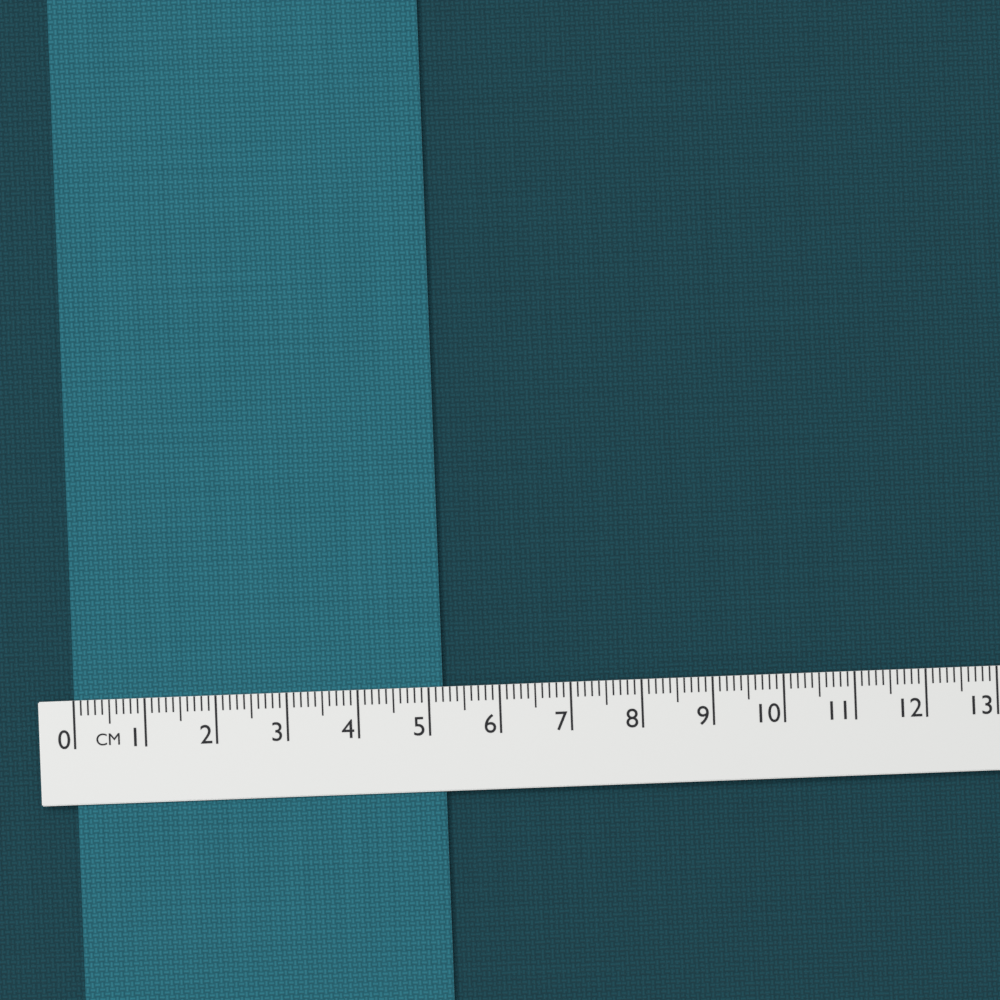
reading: 5.2 cm
